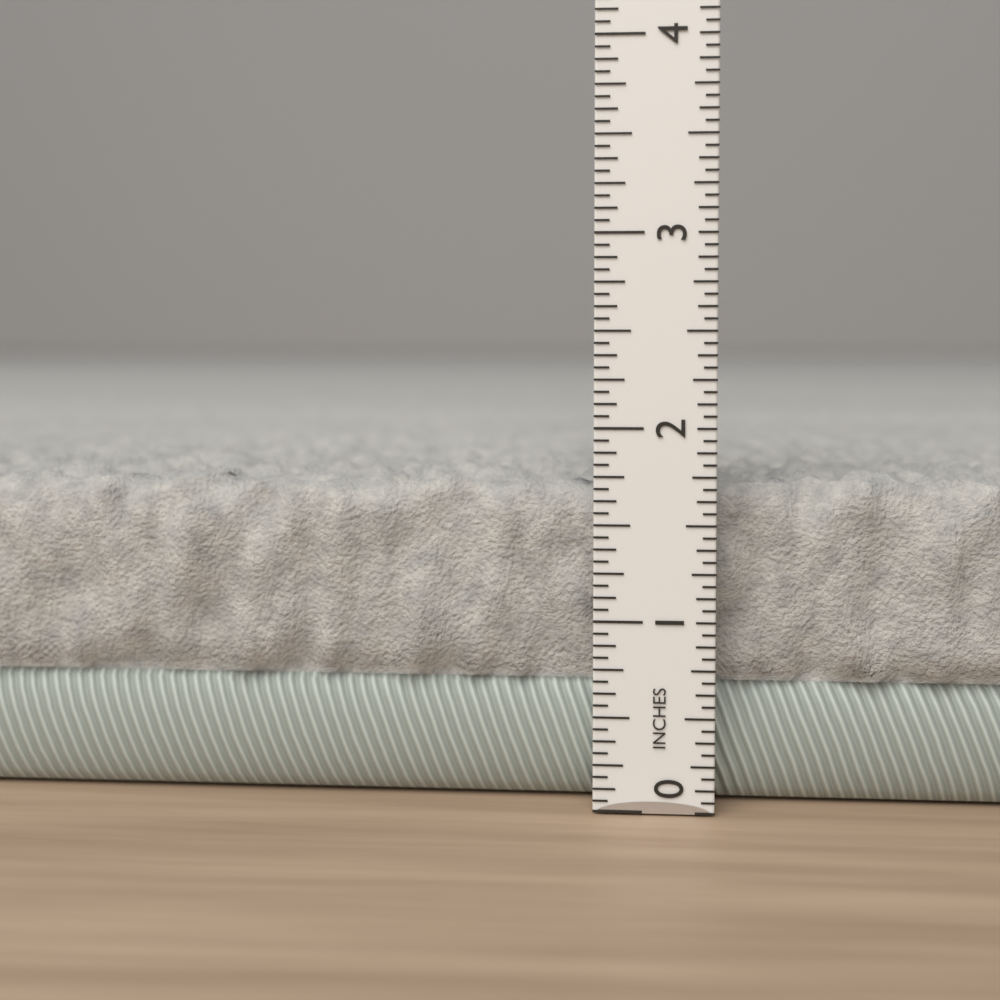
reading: 1.7500 in
